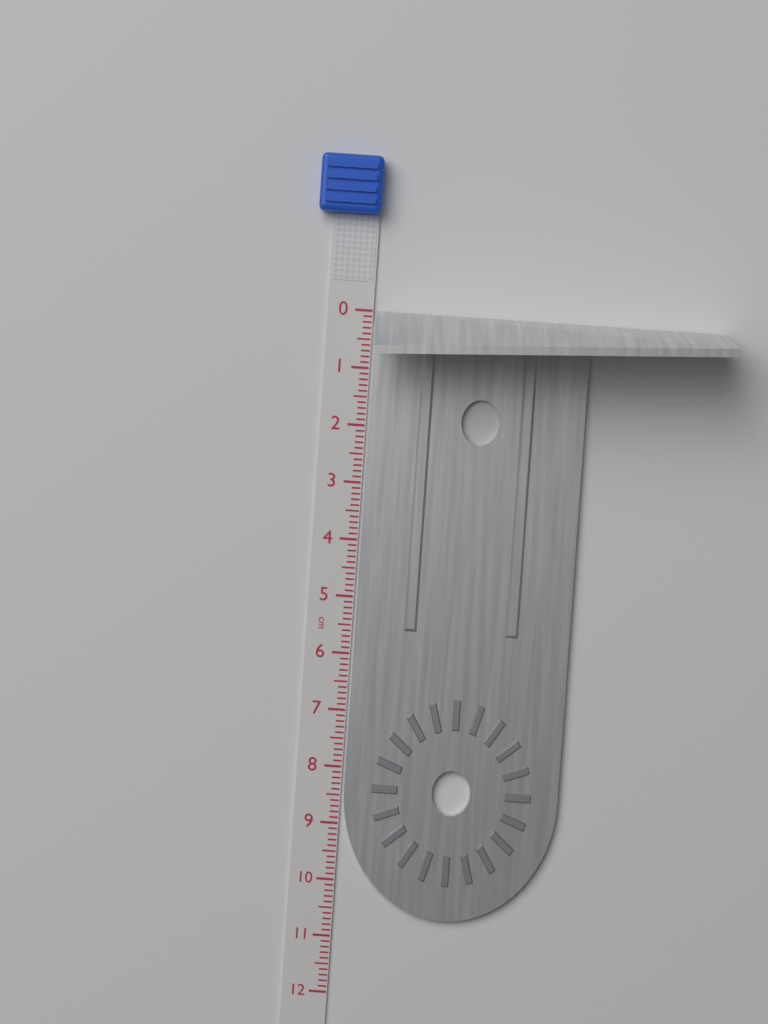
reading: 10.6 cm
